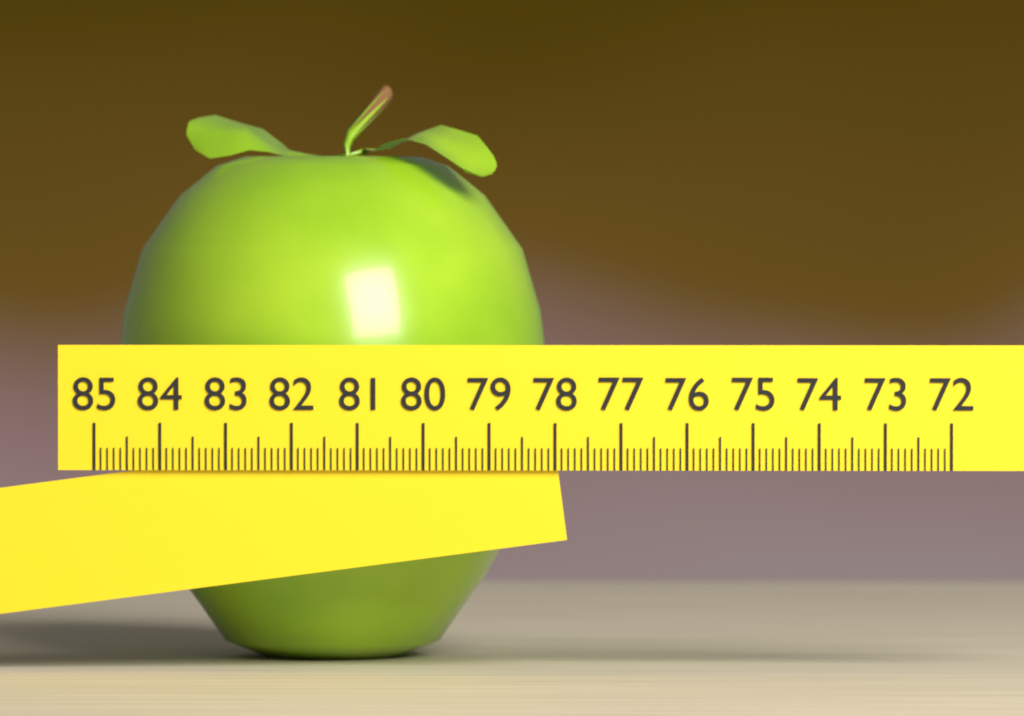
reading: 78.2 (no unit)
